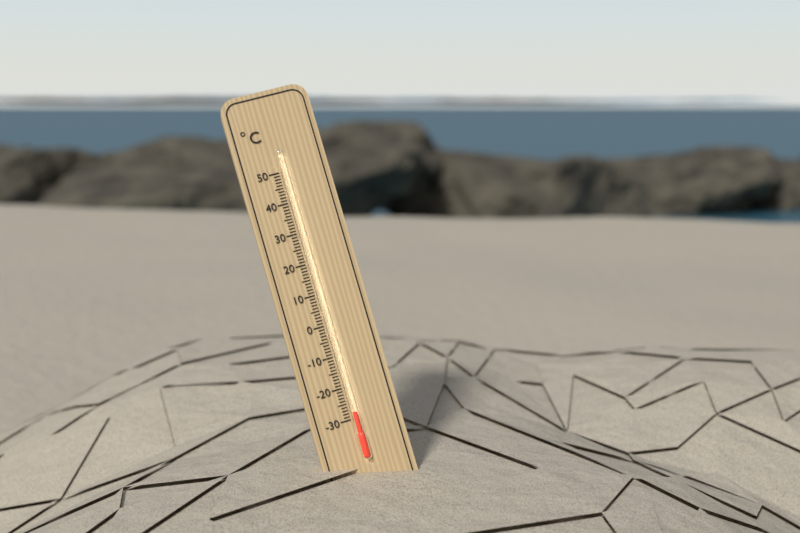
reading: -28 °C
